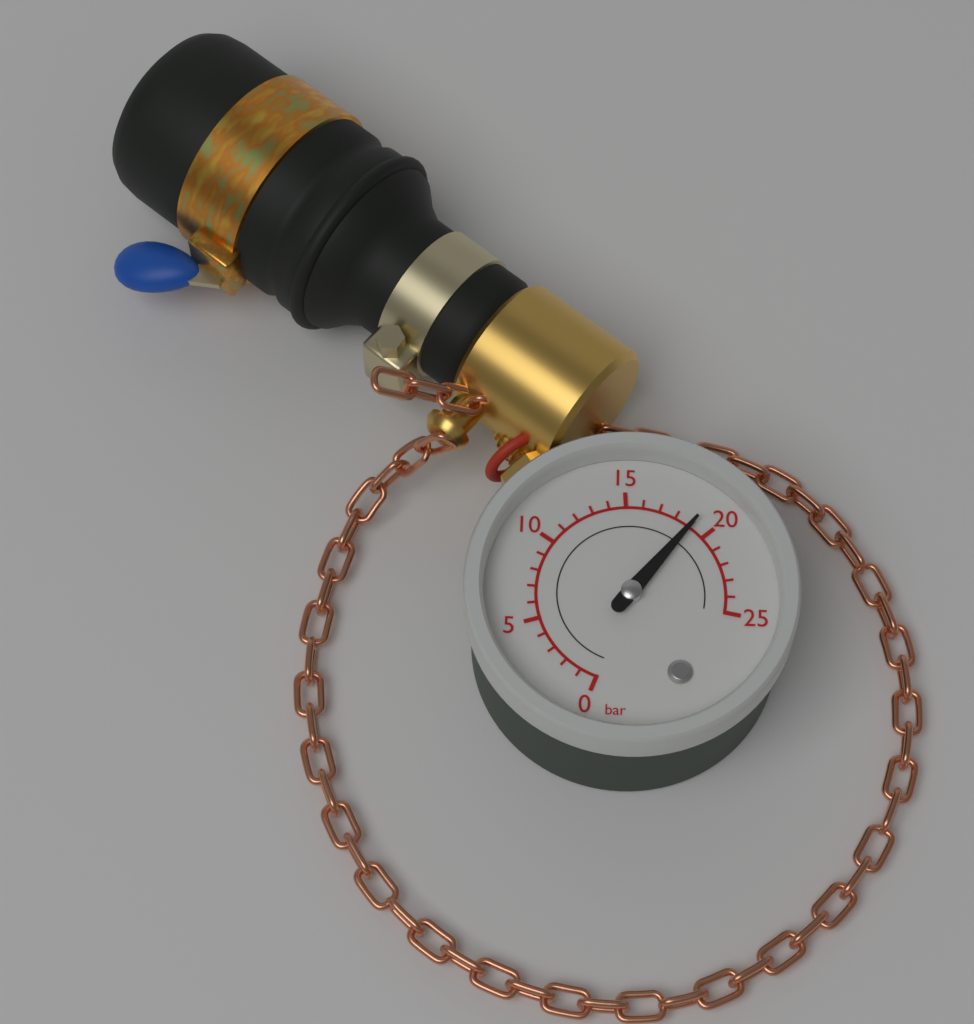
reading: 19 bar
